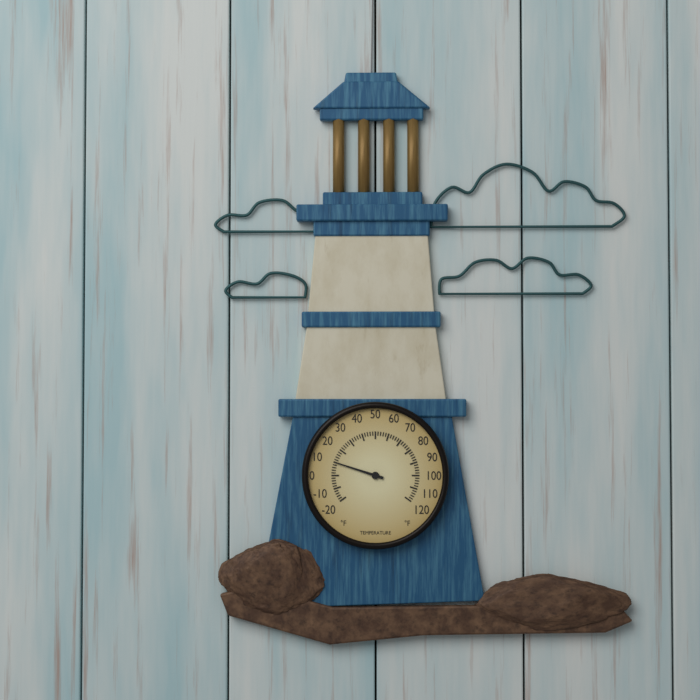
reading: 10 °F
